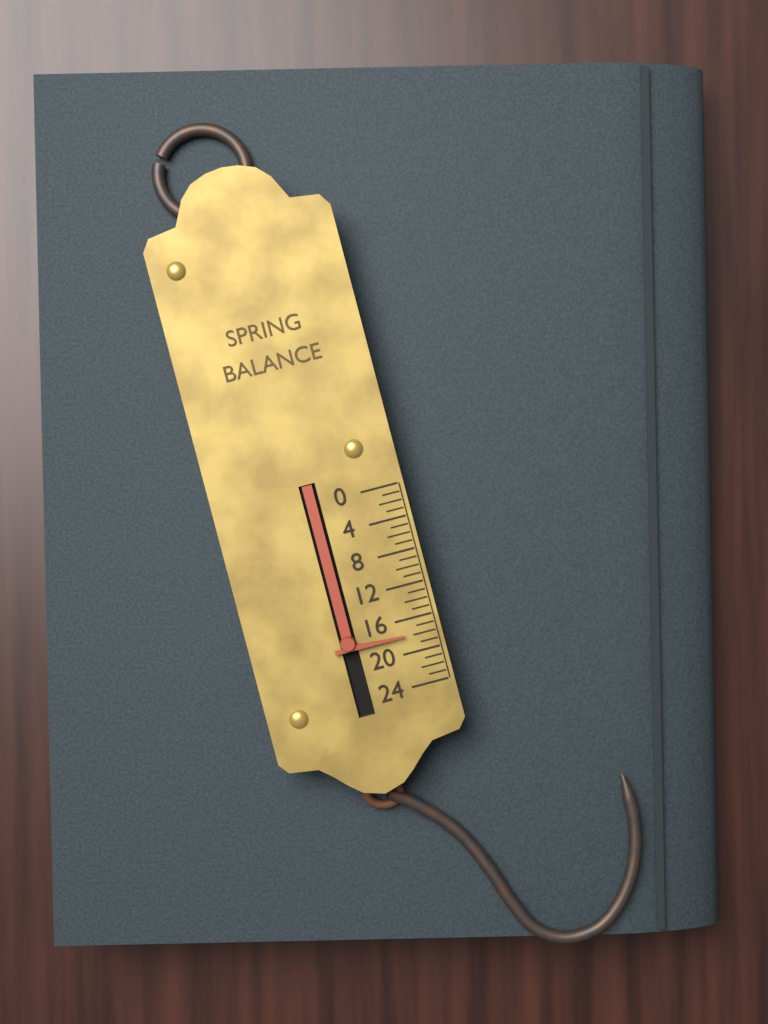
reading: 18 (no unit)
